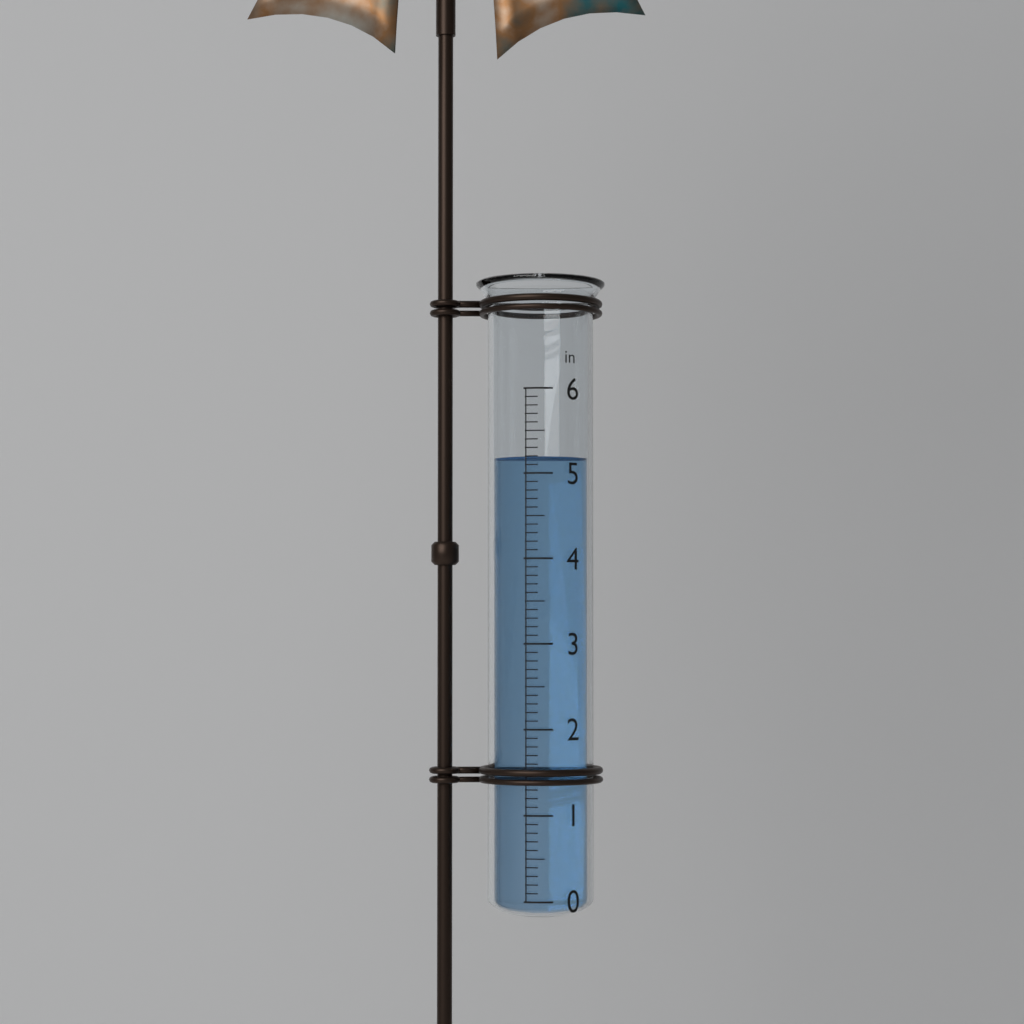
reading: 5.2 in
